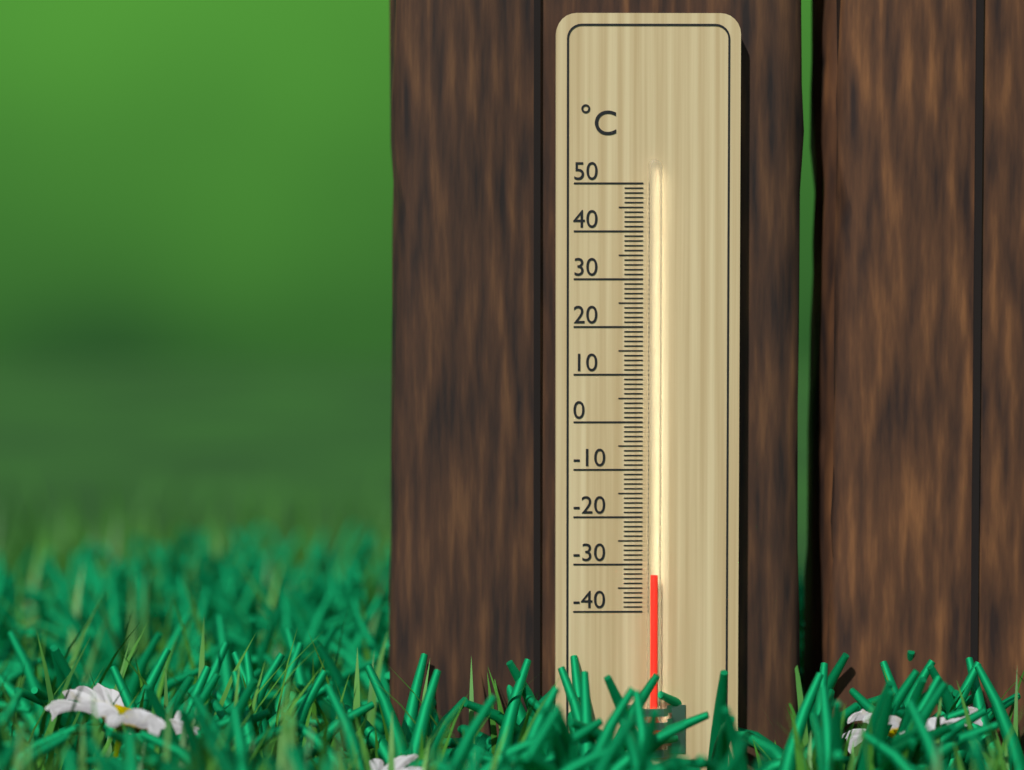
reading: -32 °C
